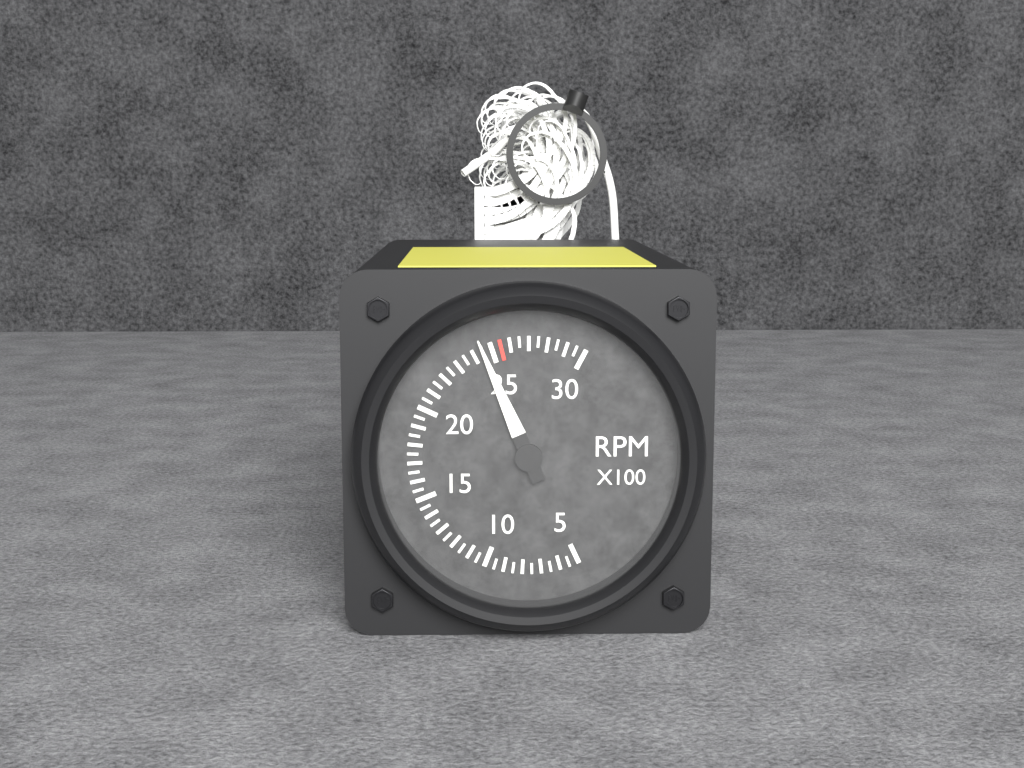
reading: 2450 RPM
